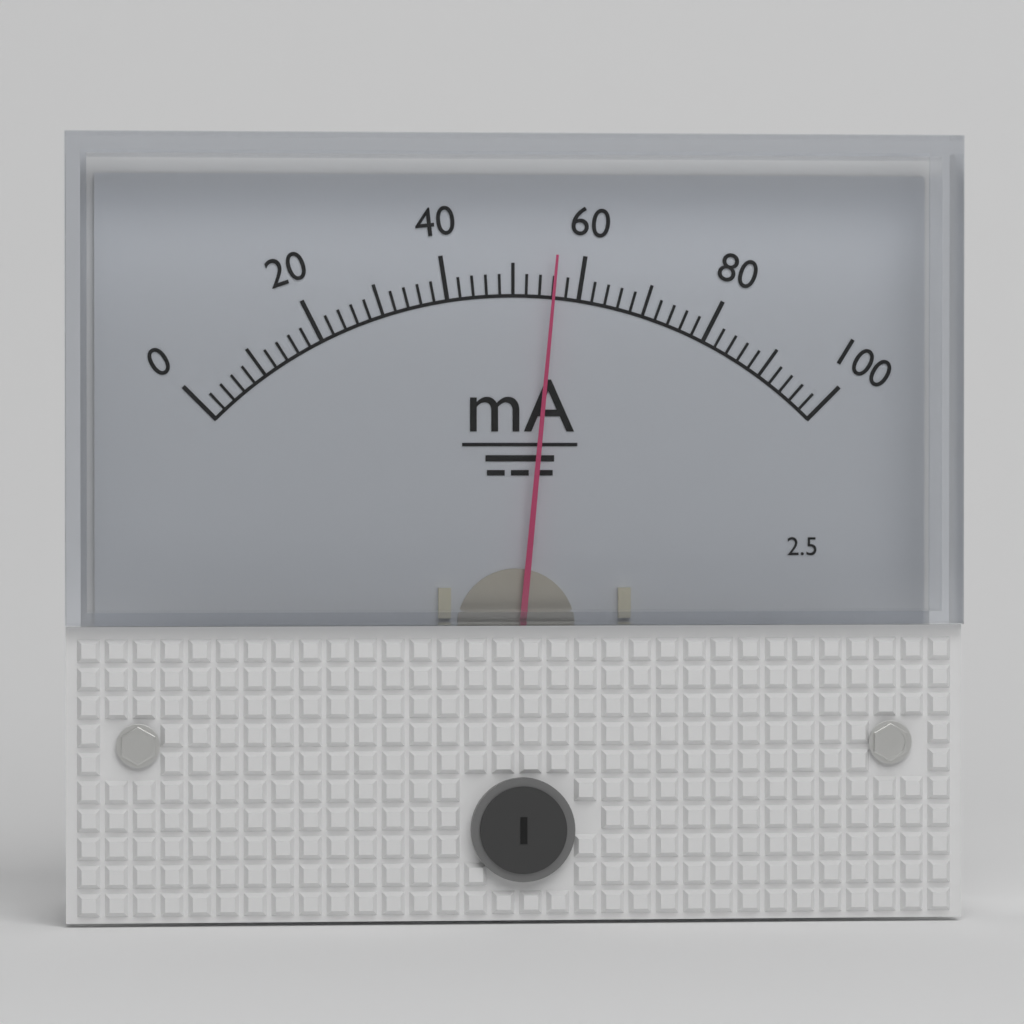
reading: 56 mA
